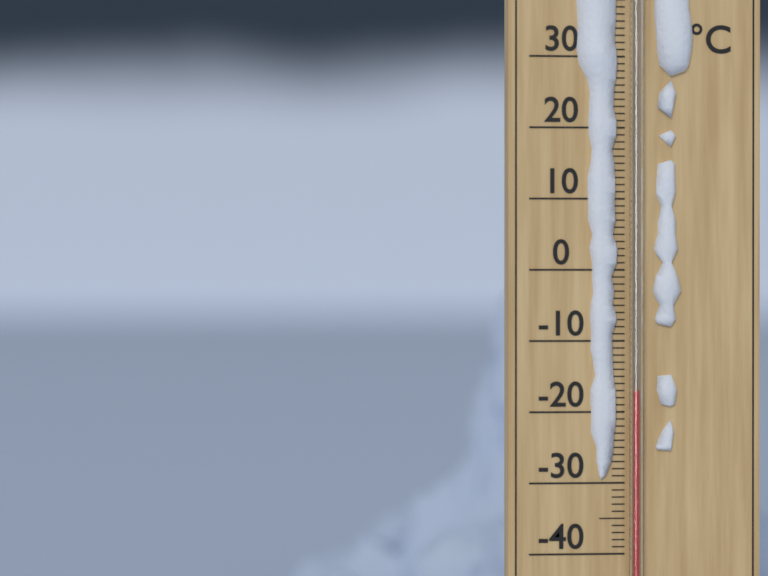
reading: -17 °C
